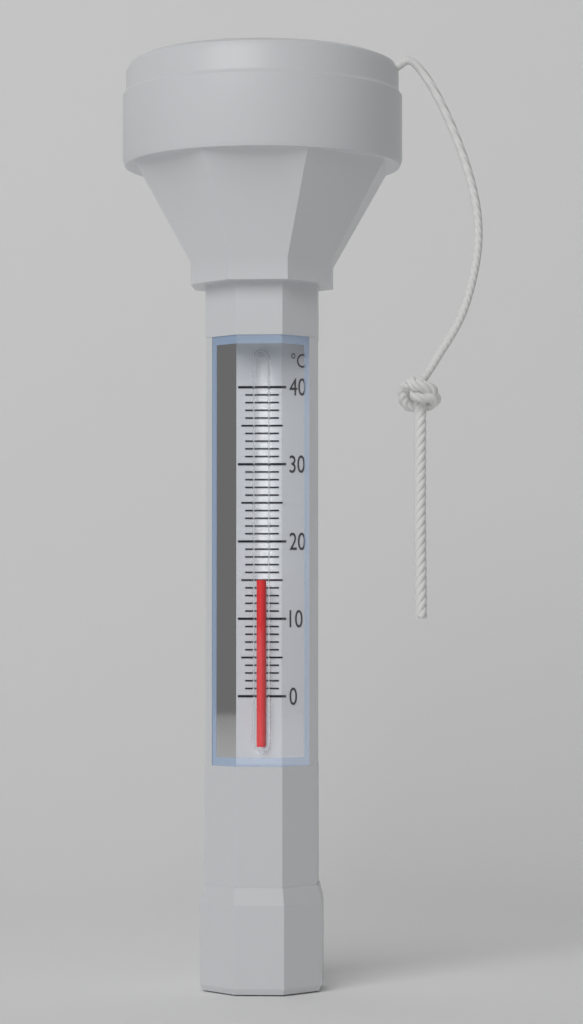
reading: 15 °C
